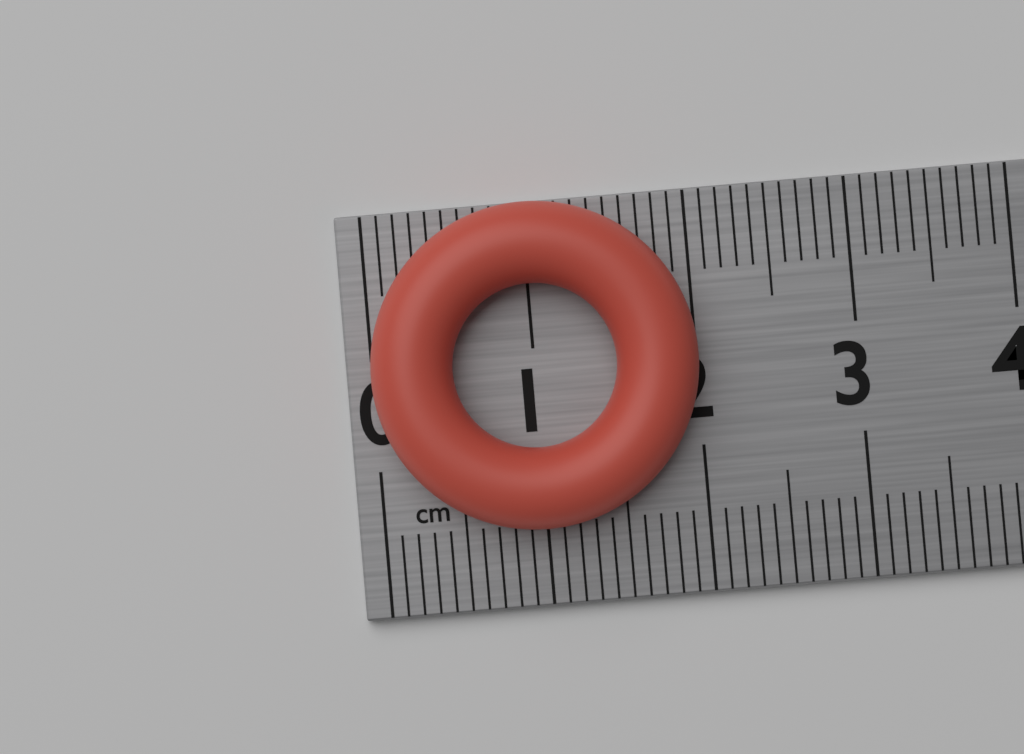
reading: 2.0 cm
